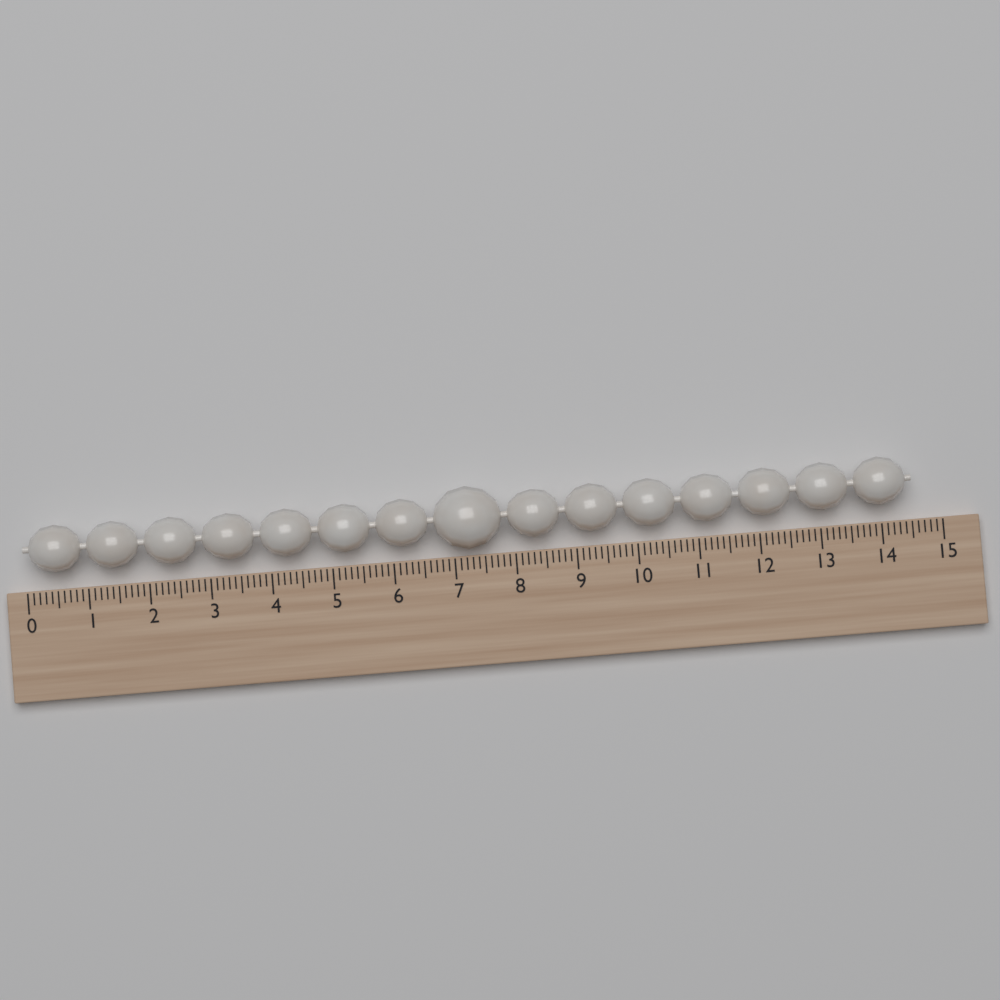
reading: 14.5 (no unit)
